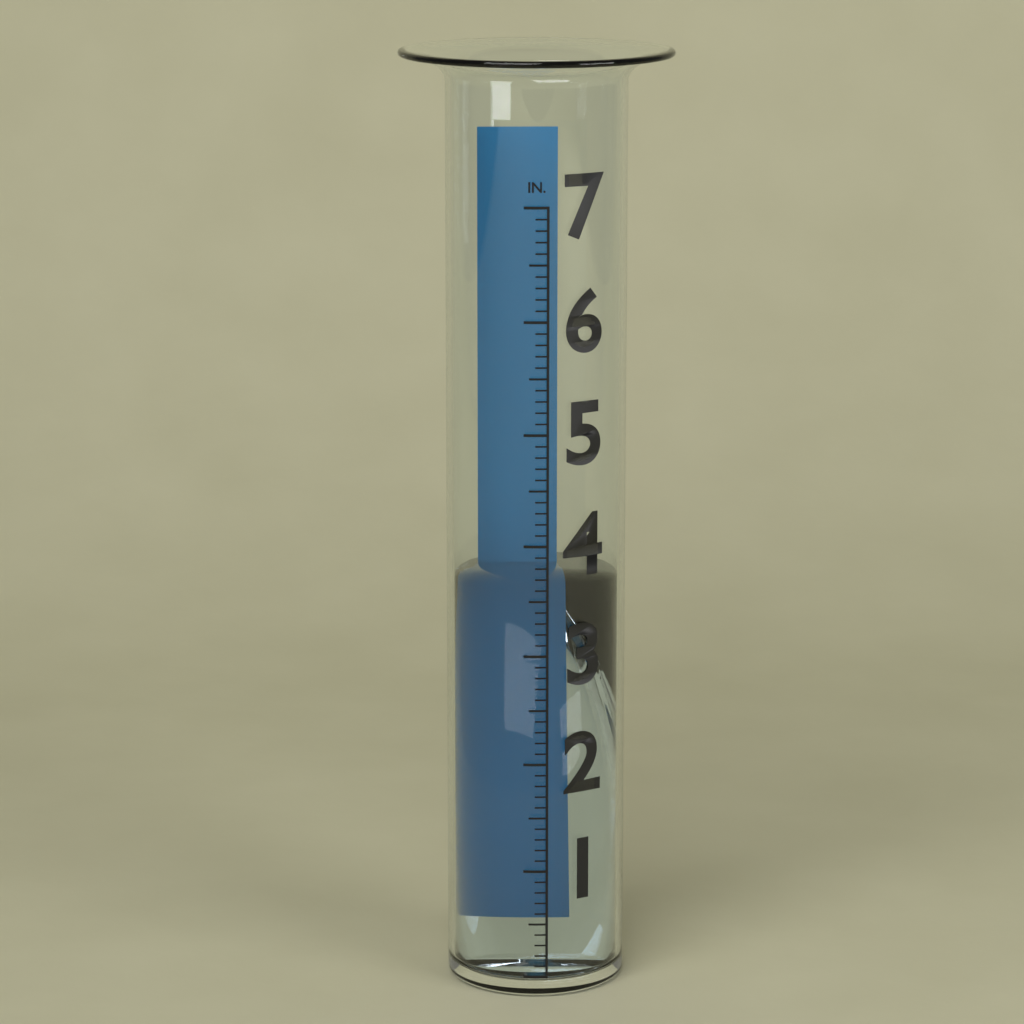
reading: 3.6 in
